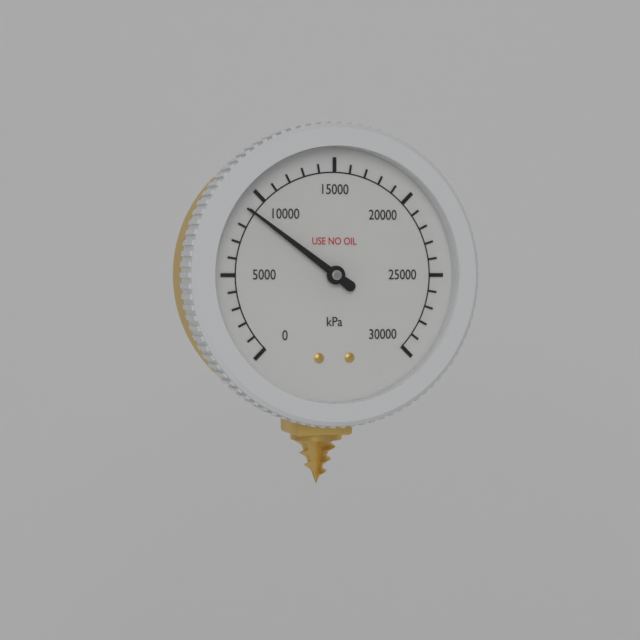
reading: 9000 kPa
